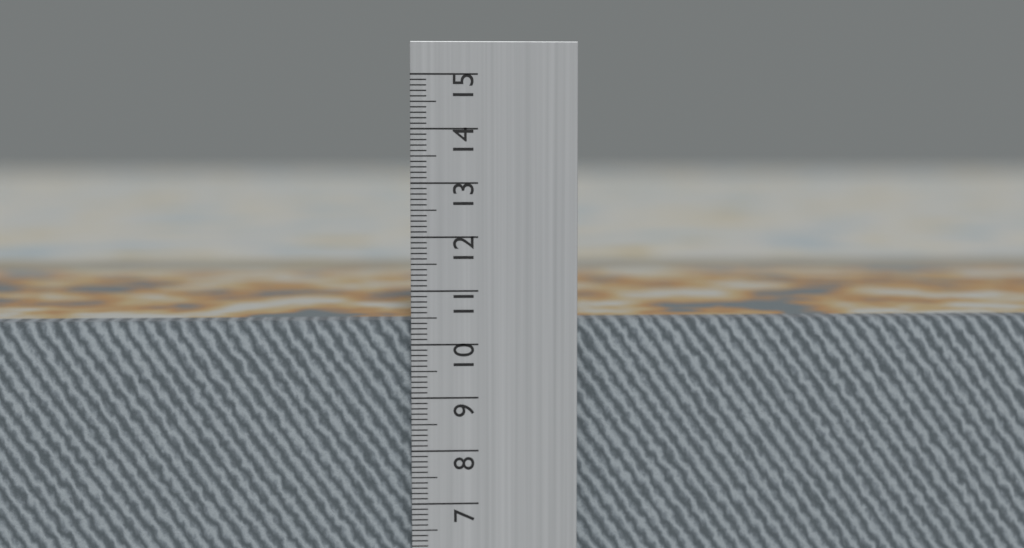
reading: 10.4 cm
